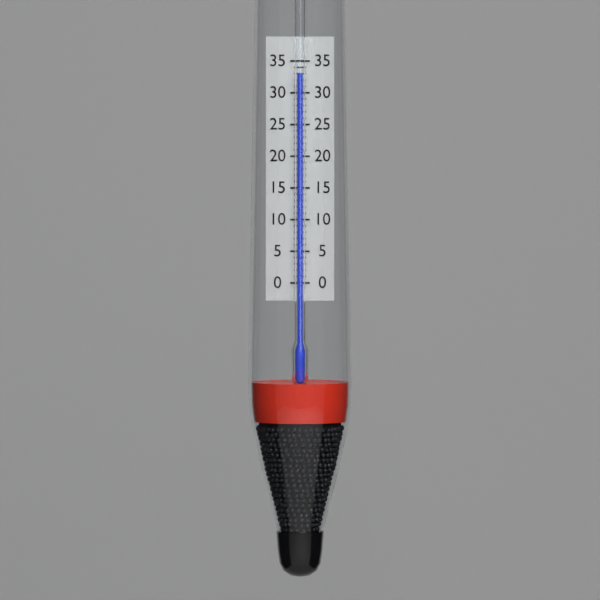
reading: 33 (no unit)
